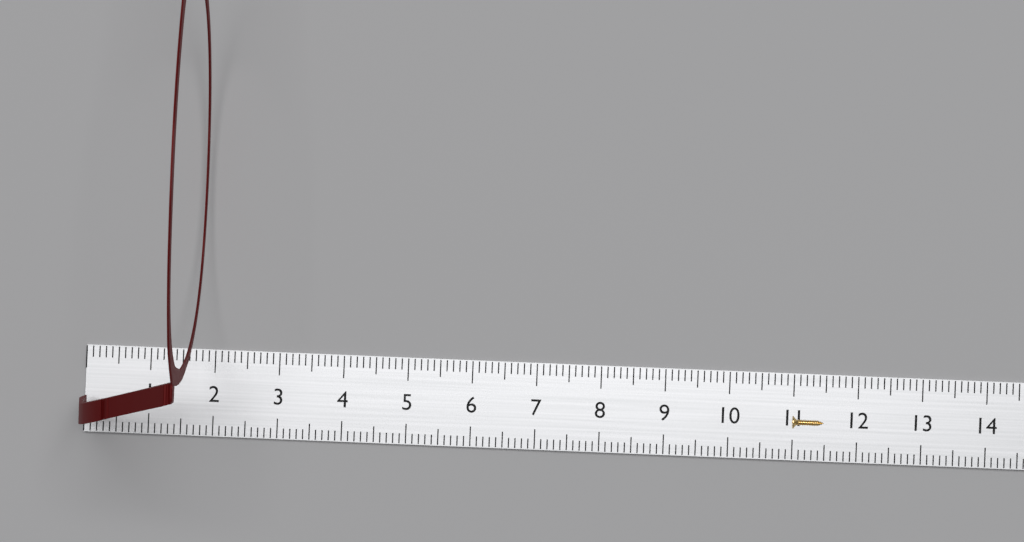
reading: 1.8 cm
